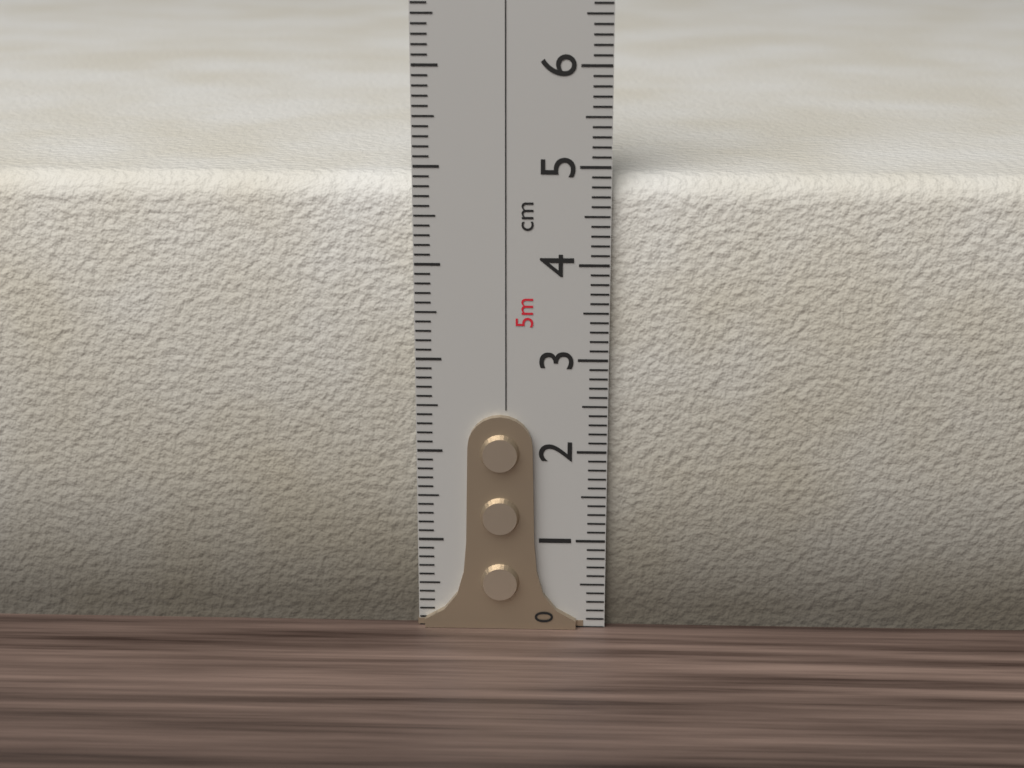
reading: 4.9 cm
